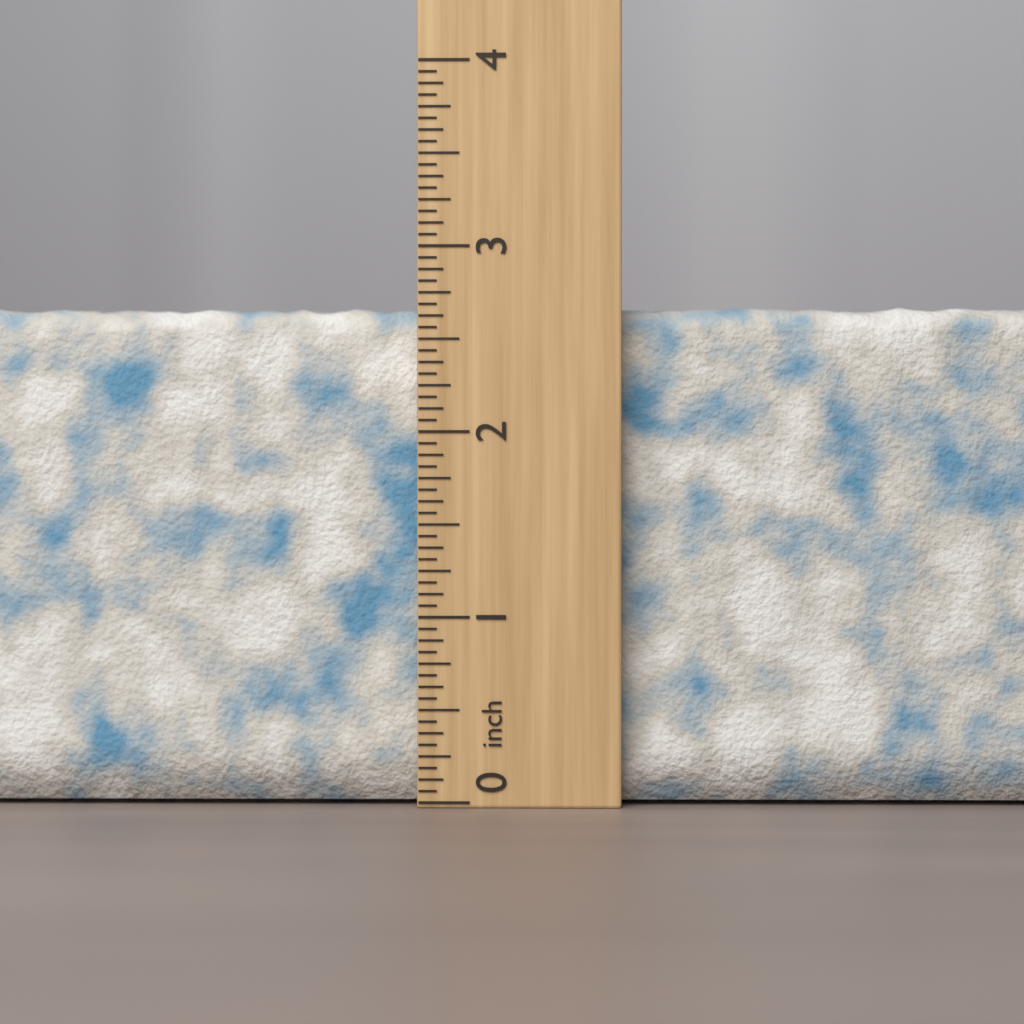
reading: 2.6875 inch
